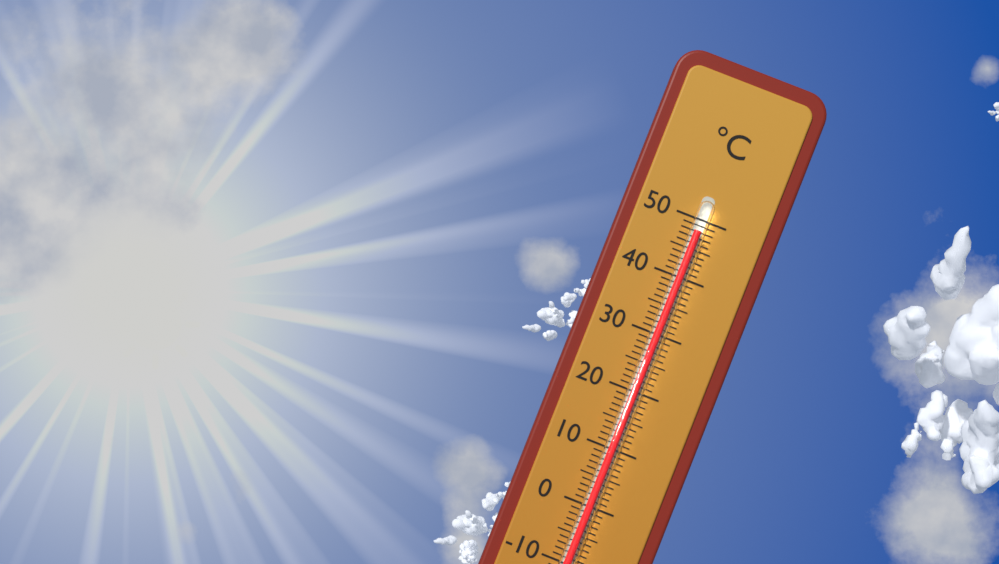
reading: 48 °C
